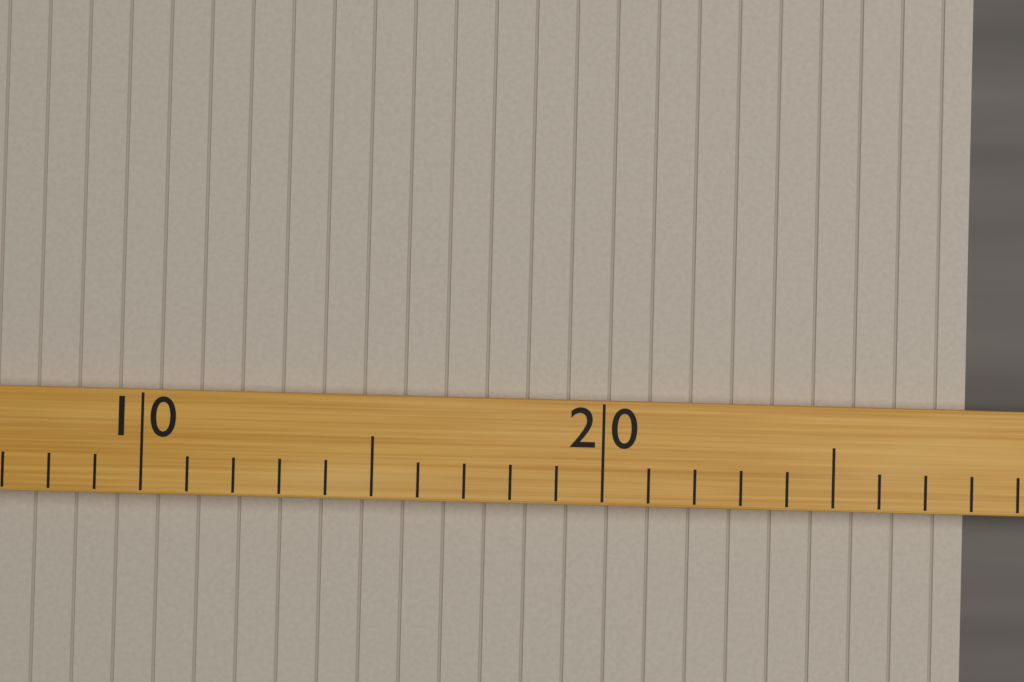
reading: 28 (no unit)
